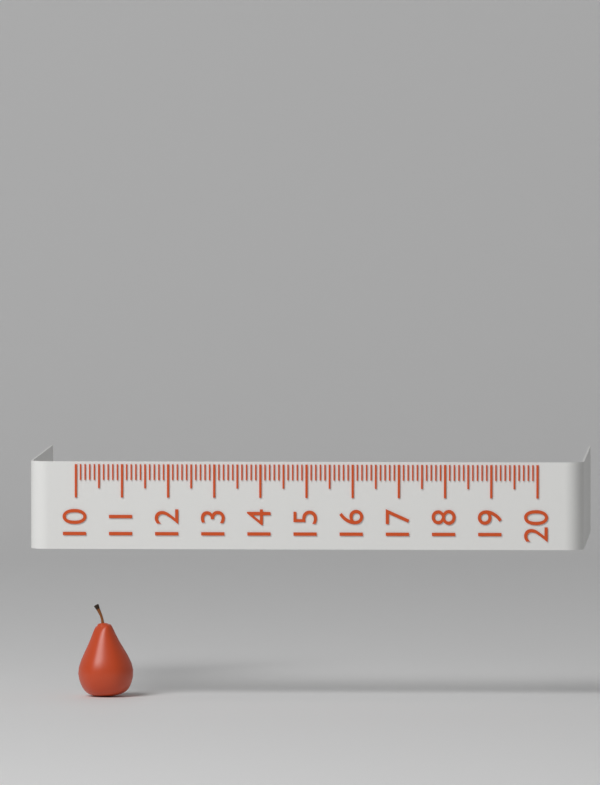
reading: 11.2 (no unit)
